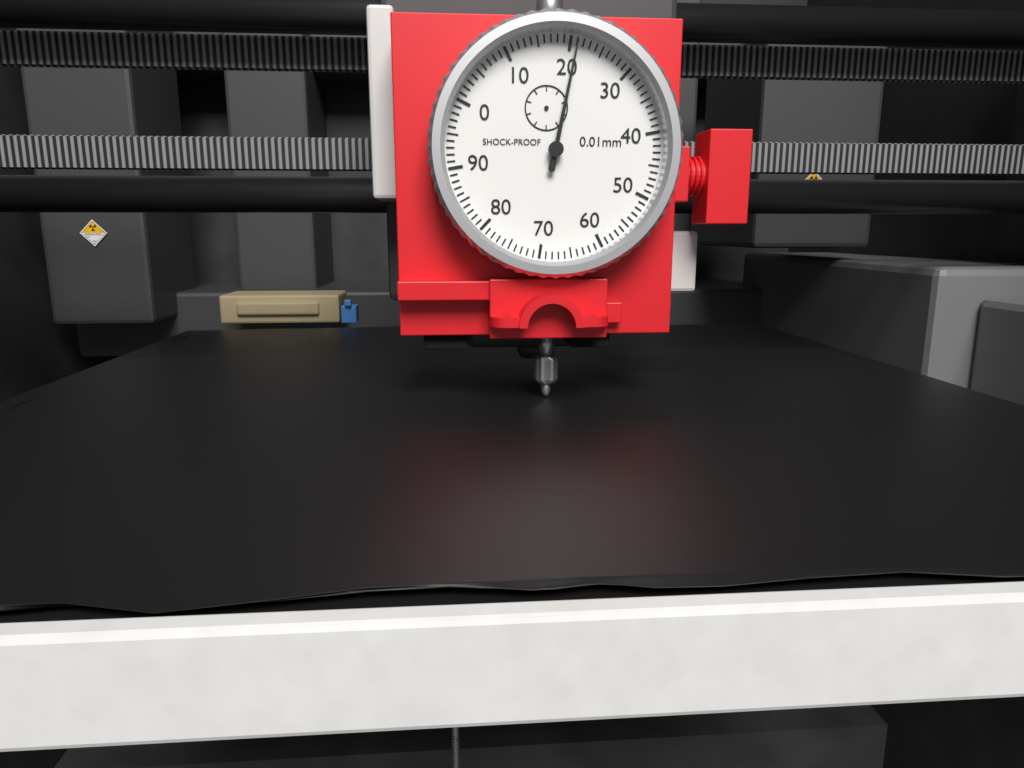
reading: 21 0.01mm
